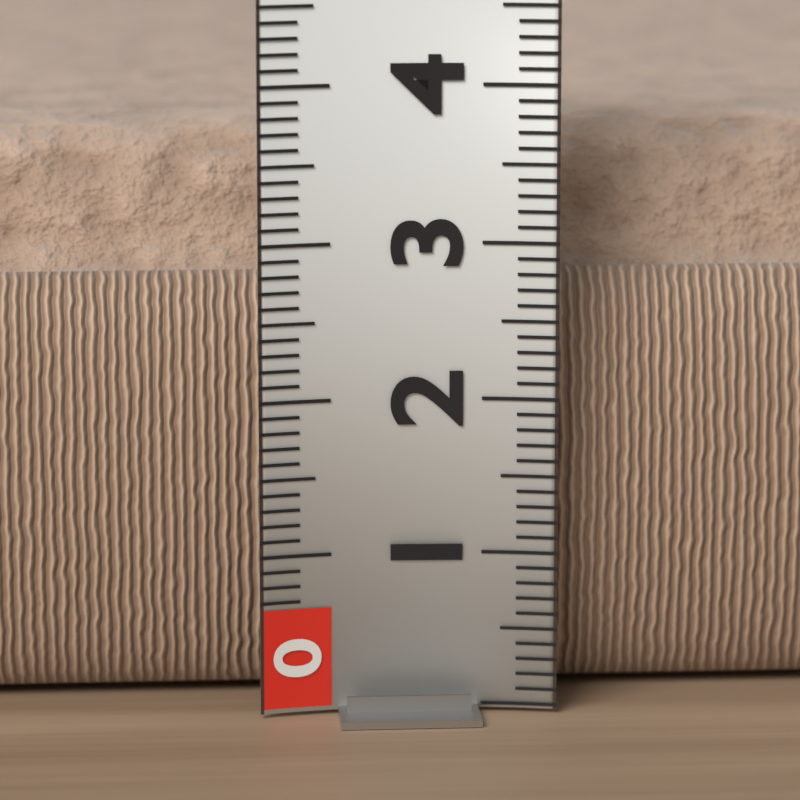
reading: 3.6 (no unit)
